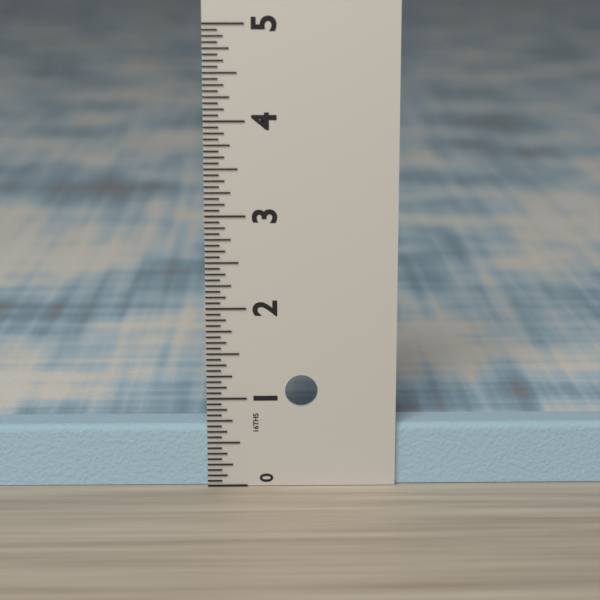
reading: 0.6875 in
